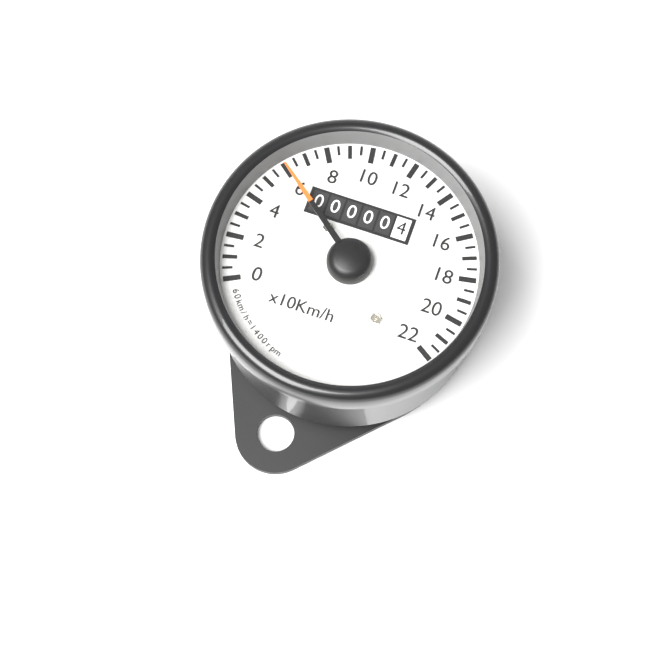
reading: 6.0 x10 km/h
